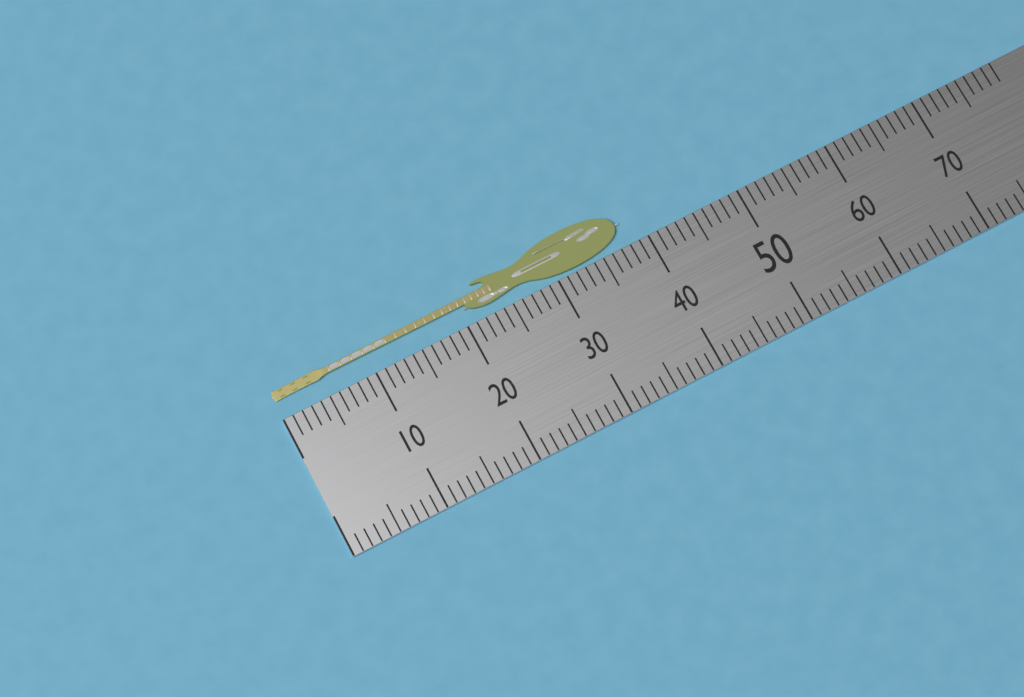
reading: 38 (no unit)
